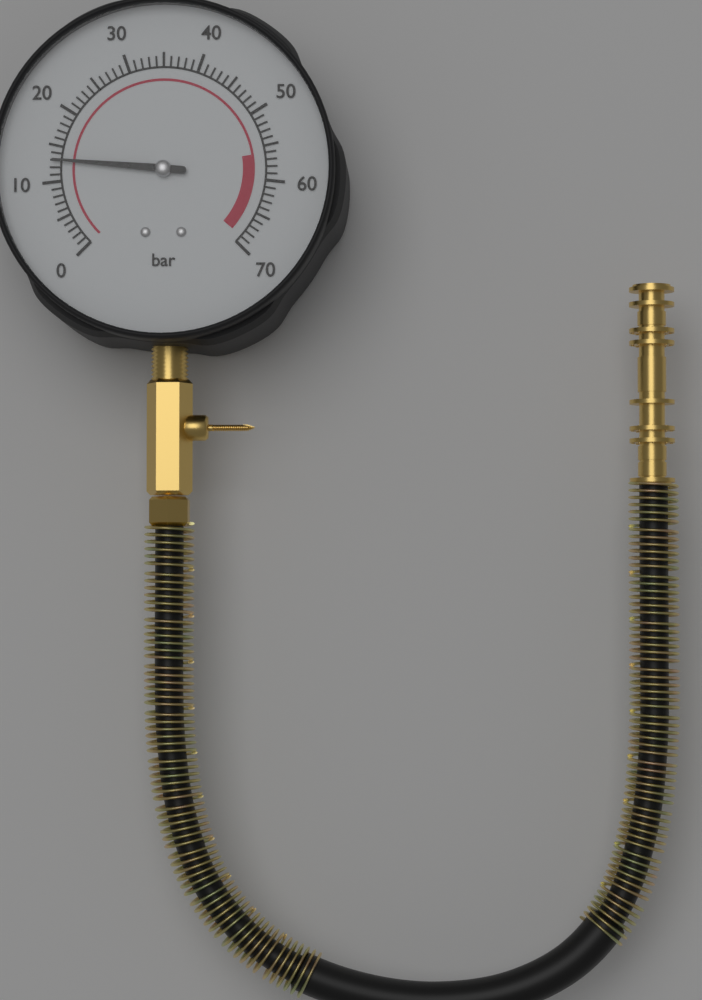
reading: 13 bar
